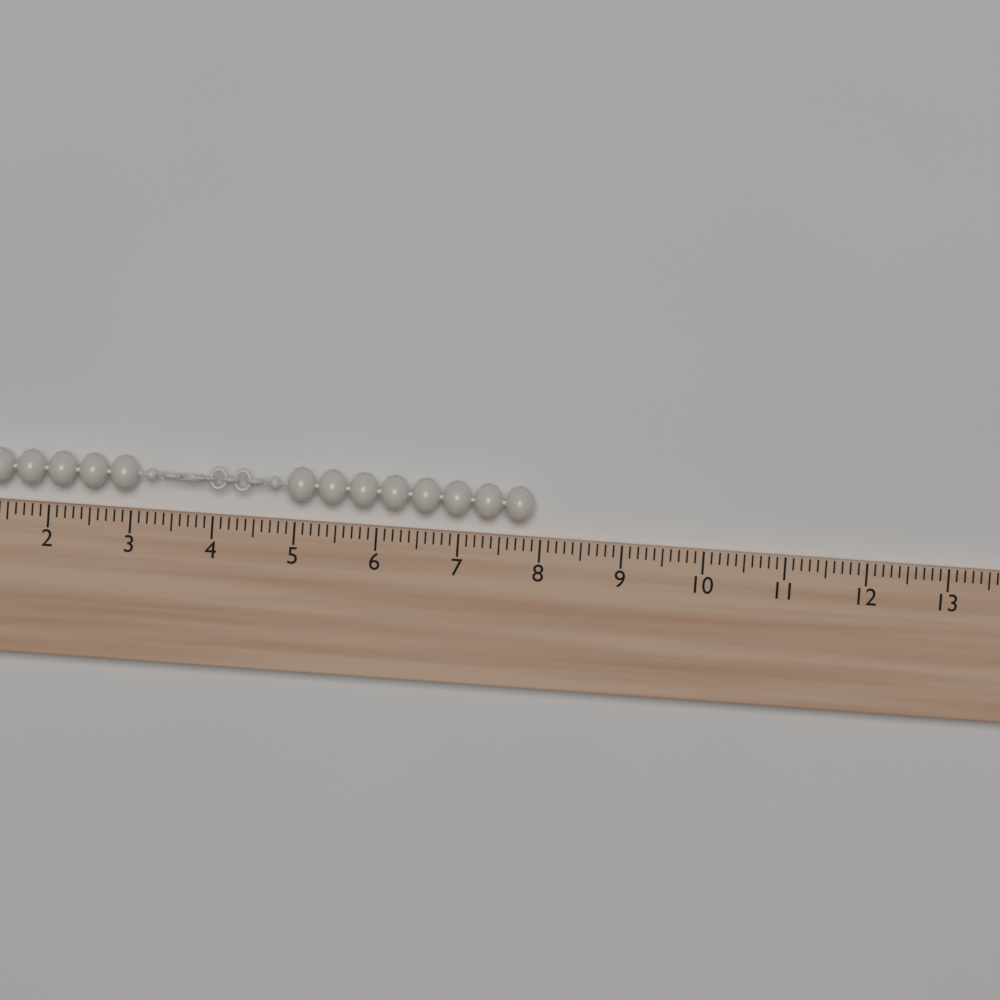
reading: 7.9 (no unit)
